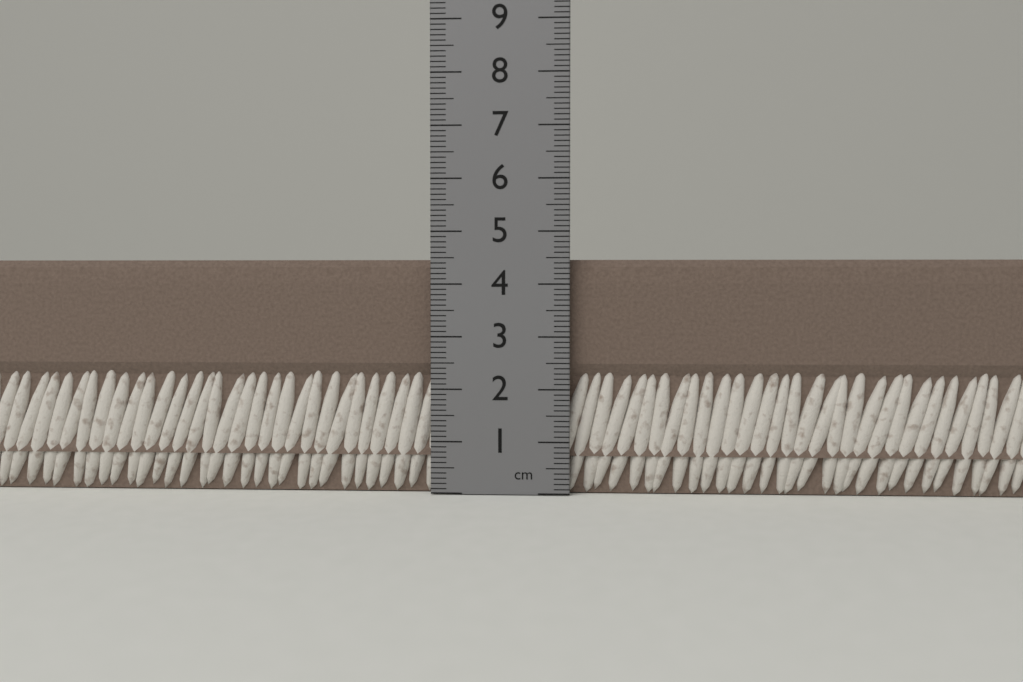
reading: 4.5 cm
